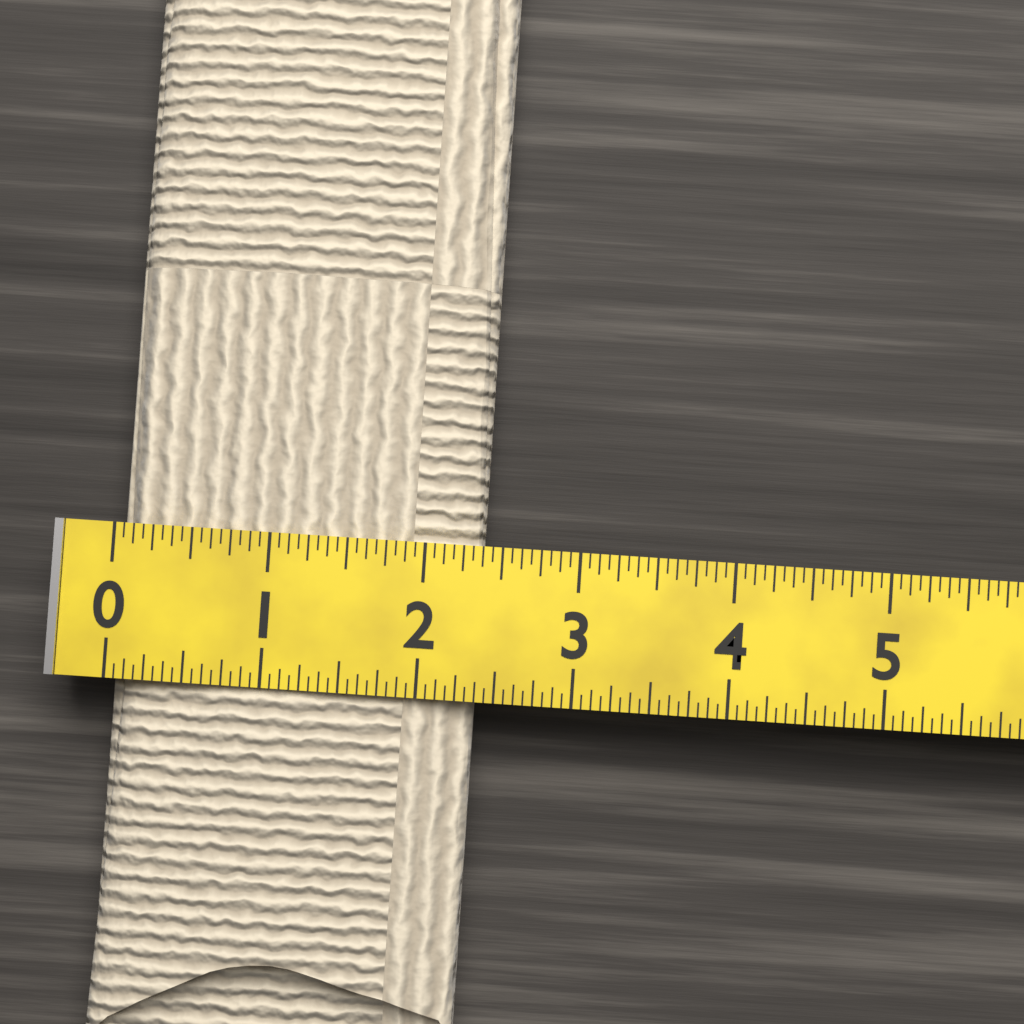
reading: 2.3750 (no unit)
